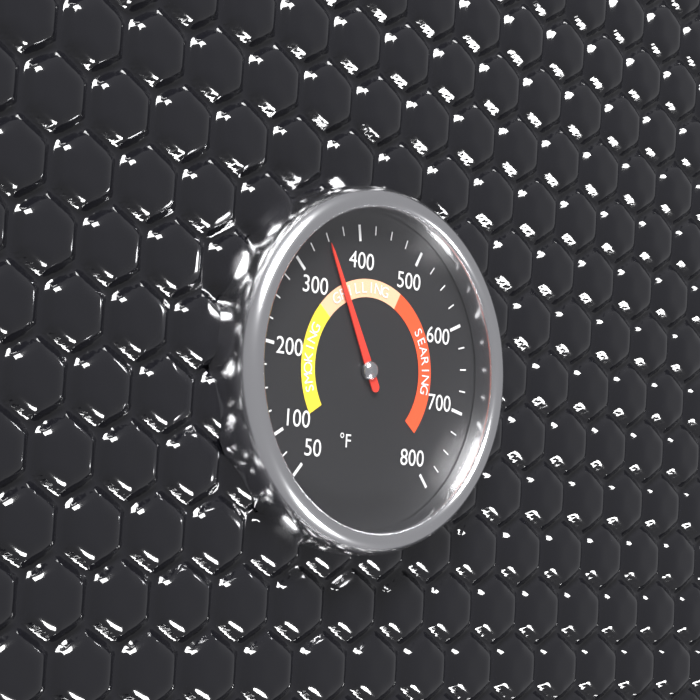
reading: 350 °F
